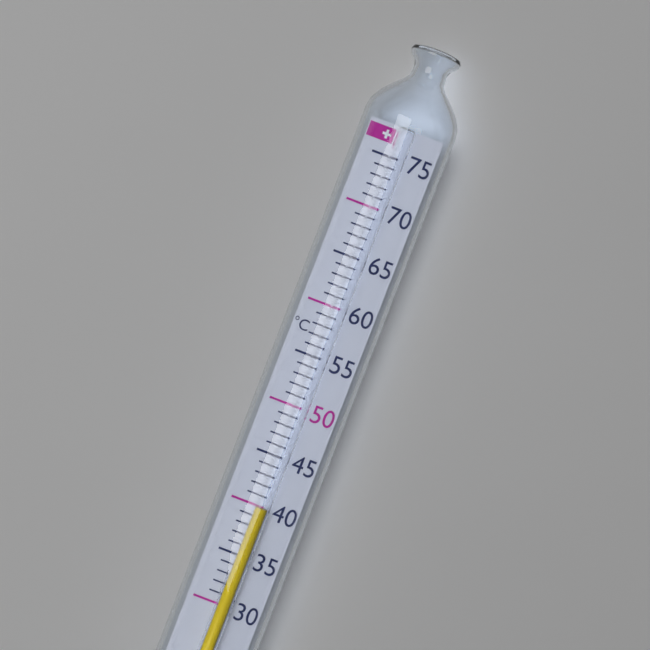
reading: 40 °C
